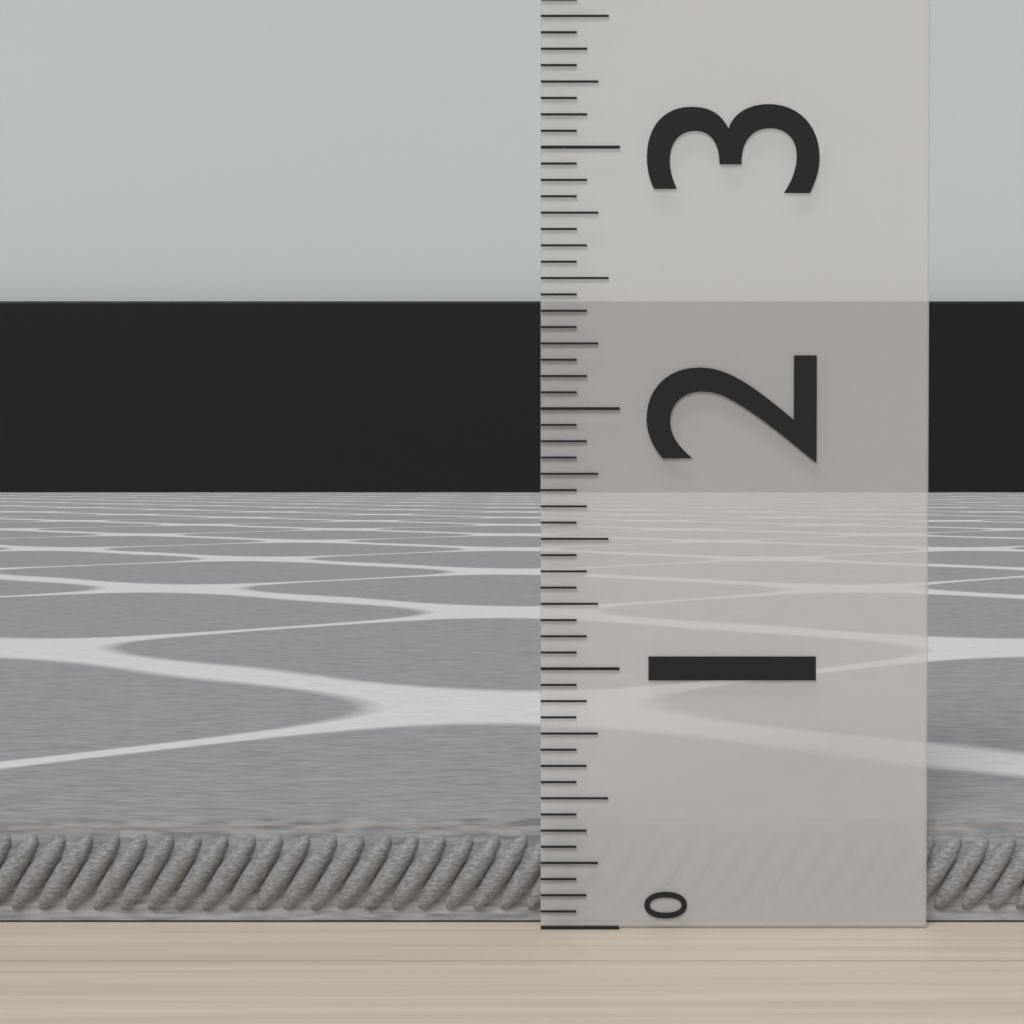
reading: 0.4000 (no unit)
